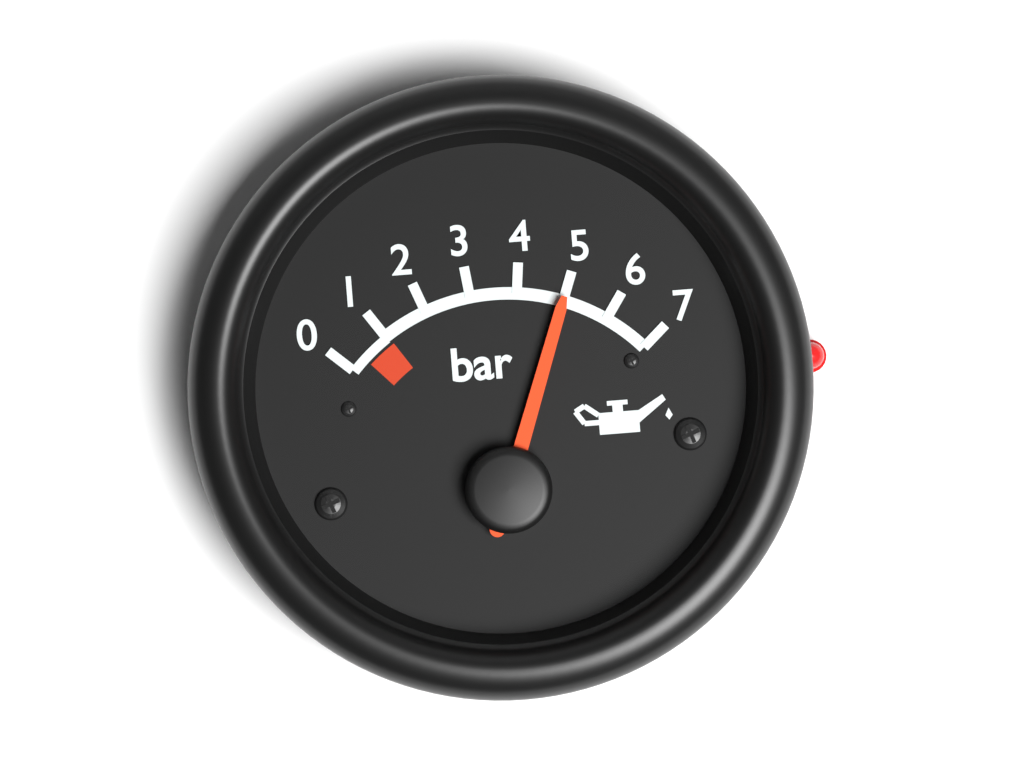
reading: 5 bar
